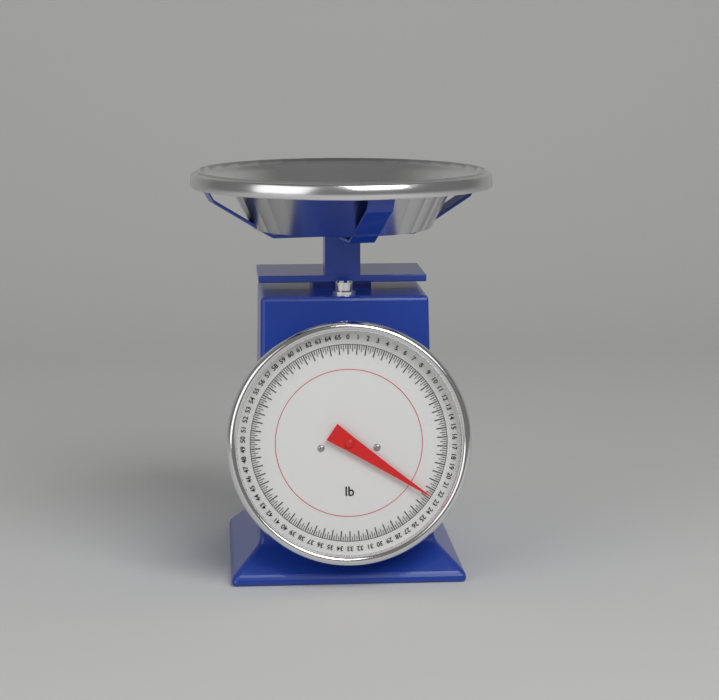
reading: 22.75 lb
